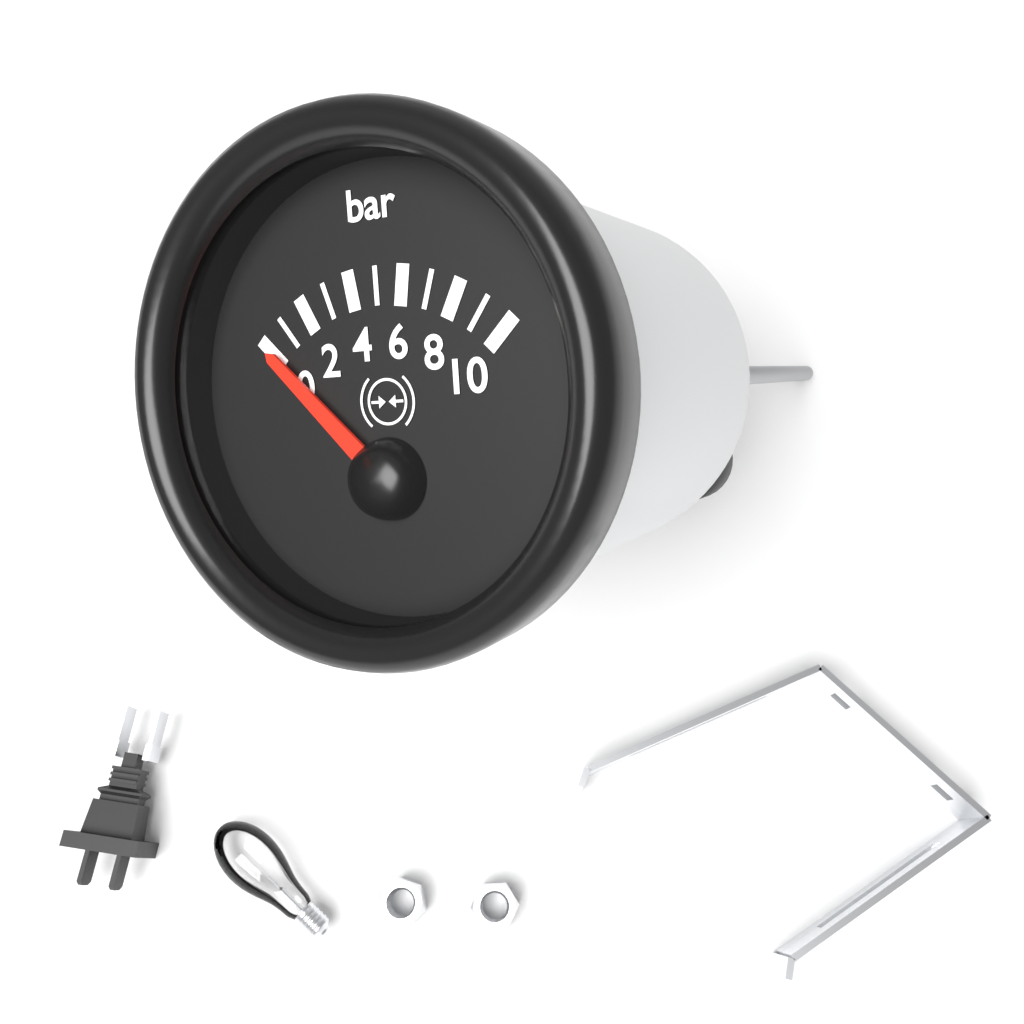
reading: 0 bar
